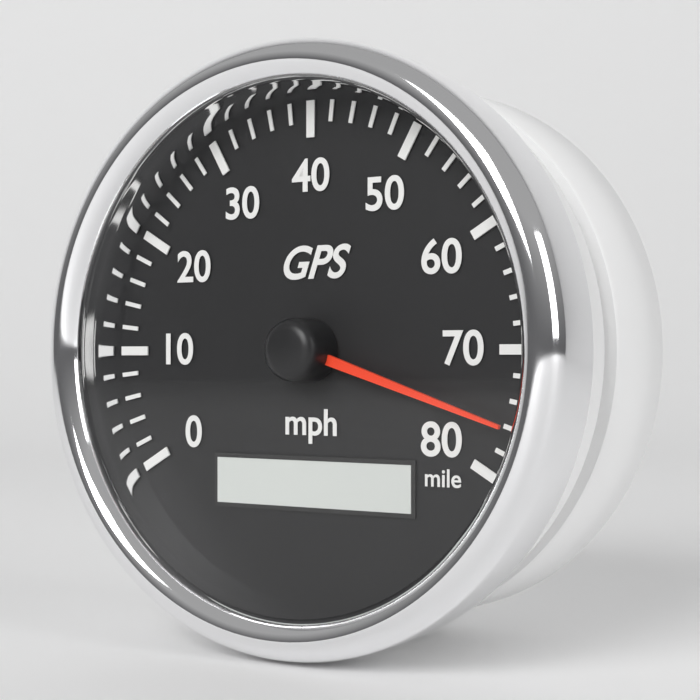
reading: 76 mph
